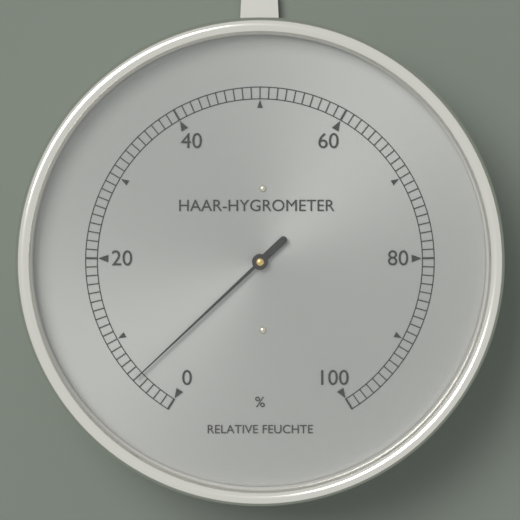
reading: 5 %
